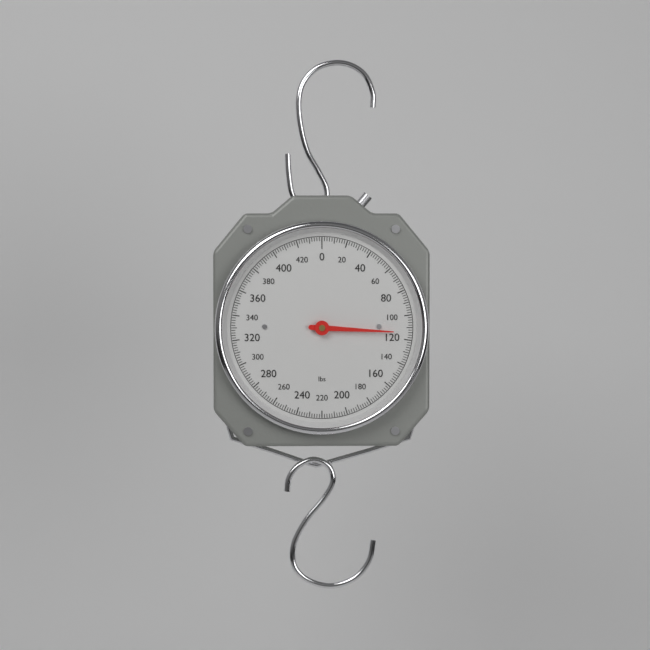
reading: 114 lbs
